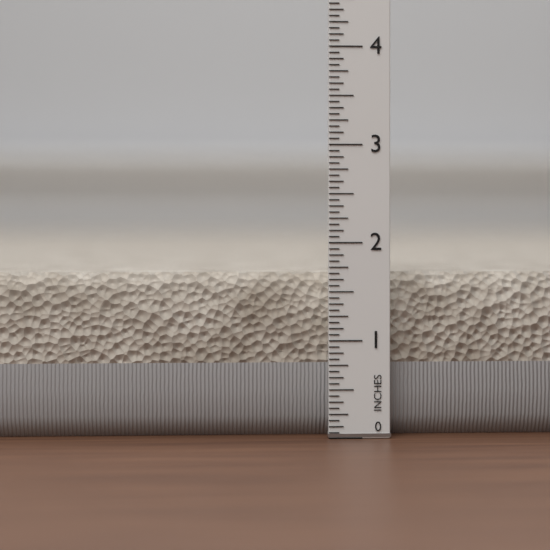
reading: 1.6875 in
